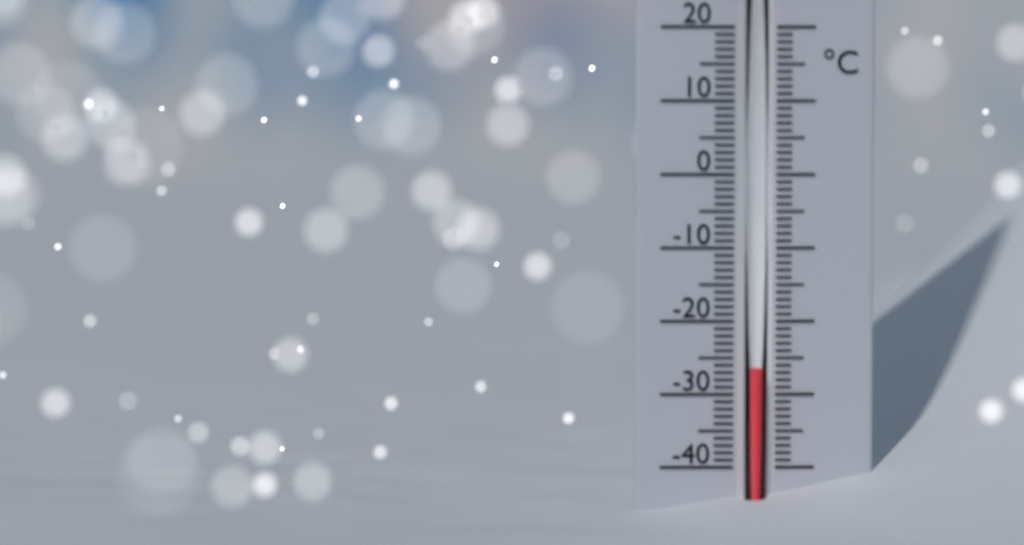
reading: -26 °C
